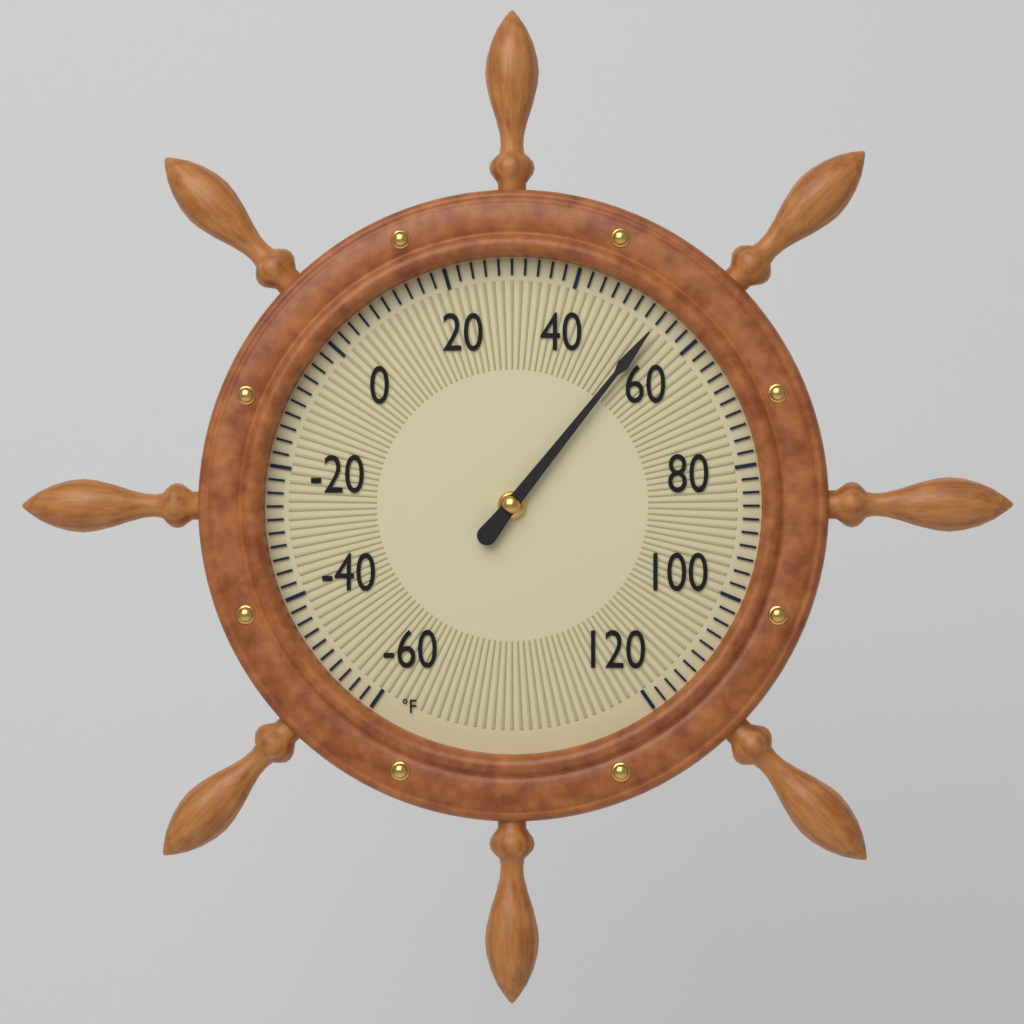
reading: 54 °F
